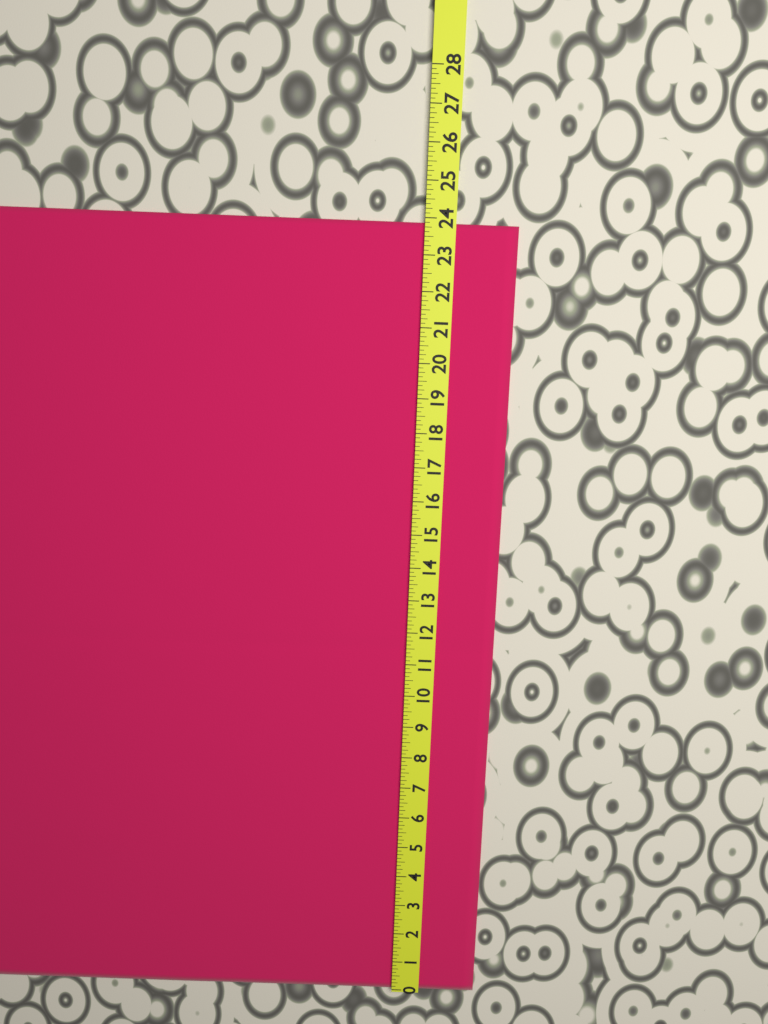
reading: 23.875 (no unit)
